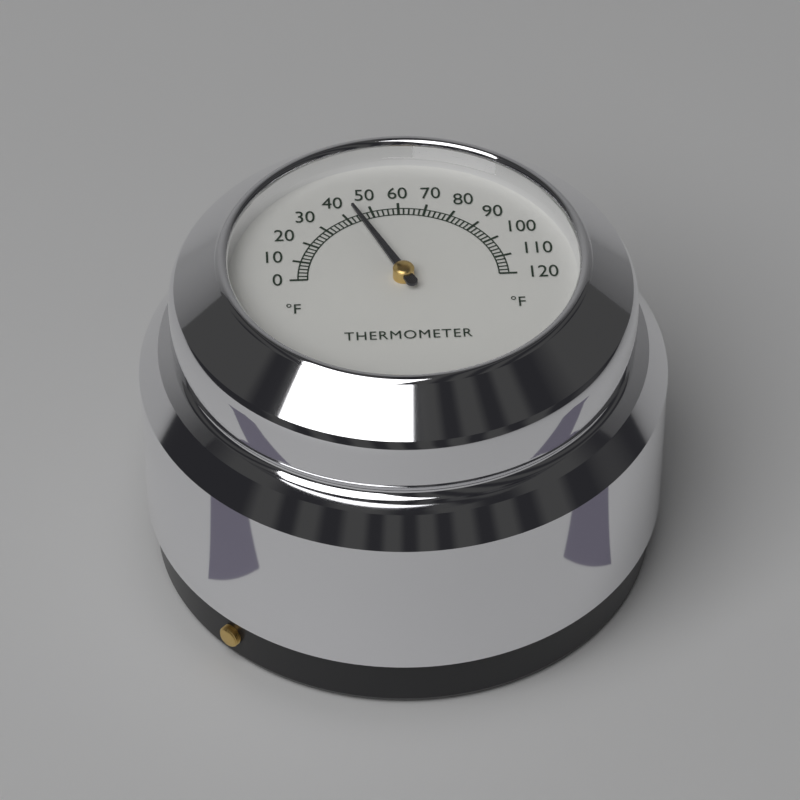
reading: 44 °F
